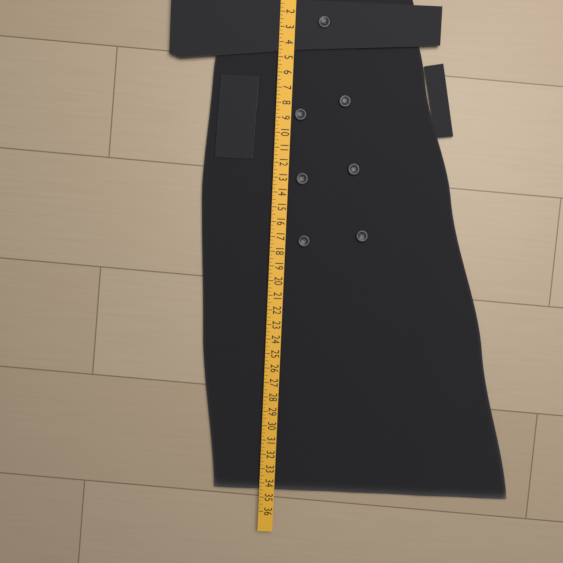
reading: 34.50 in
